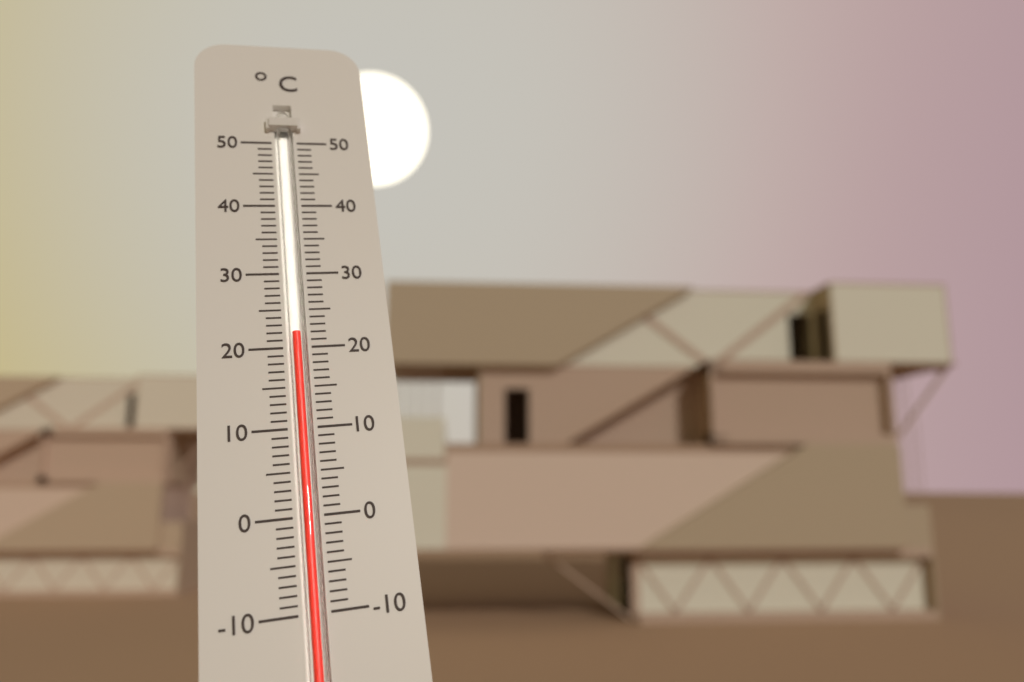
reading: 22 °C
